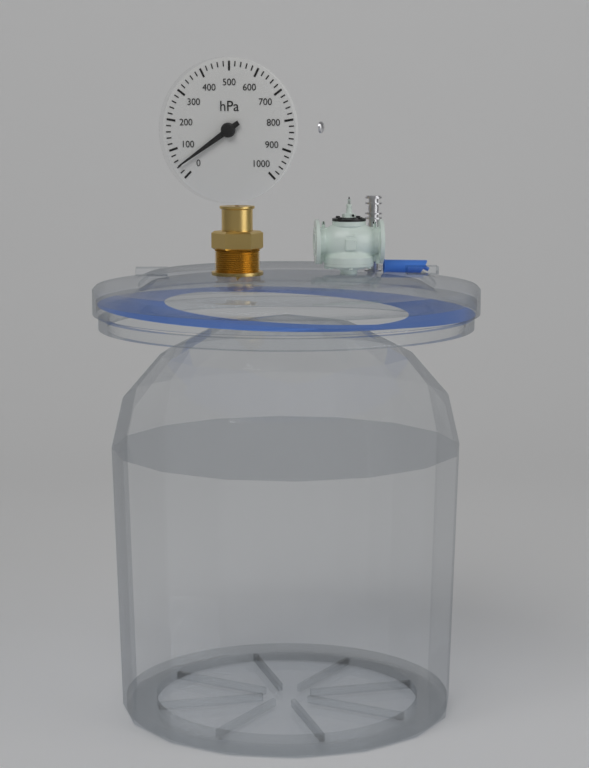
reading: 40 hPa
